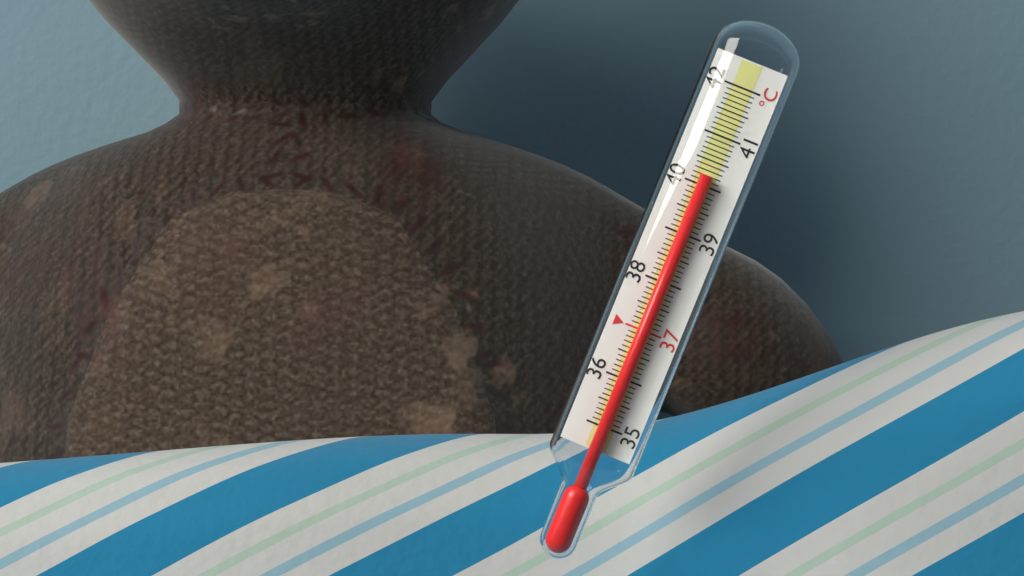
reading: 40.2 °C
